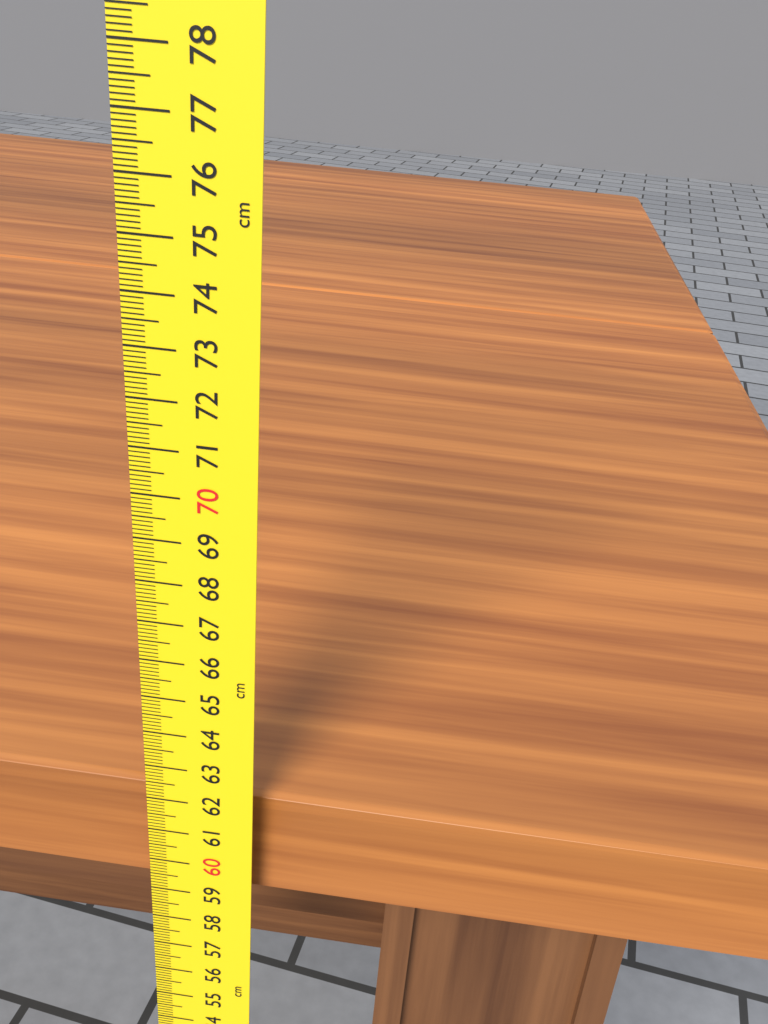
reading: 62.0 cm
